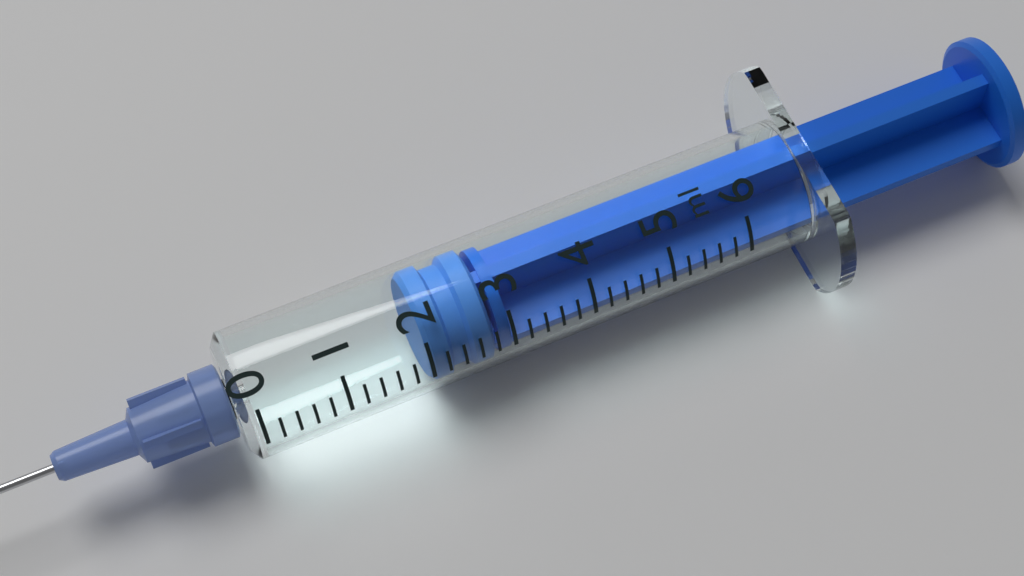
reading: 2.0 ml
